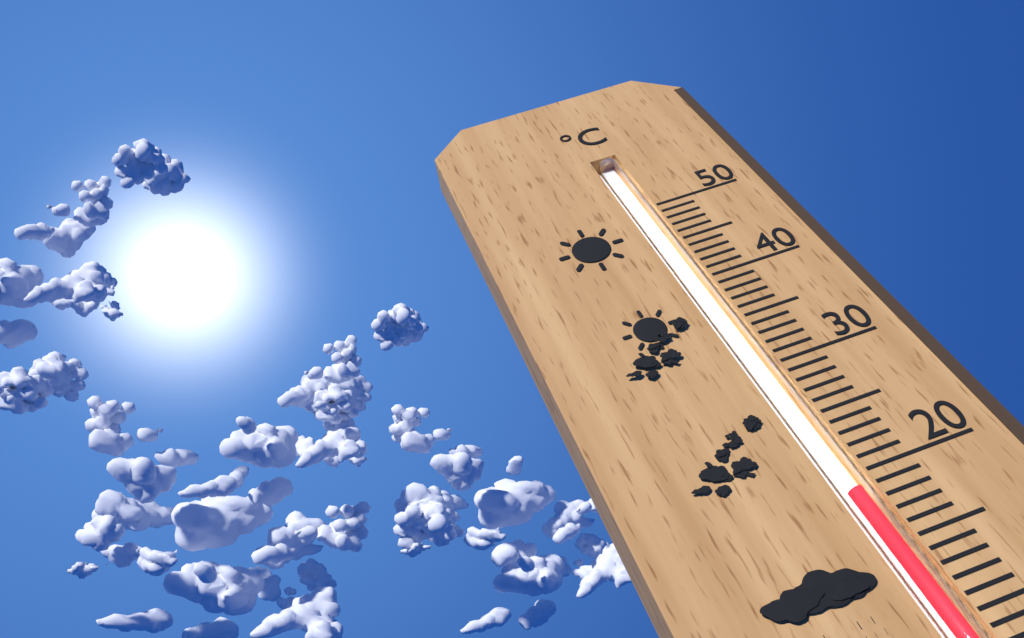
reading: 19 °C
